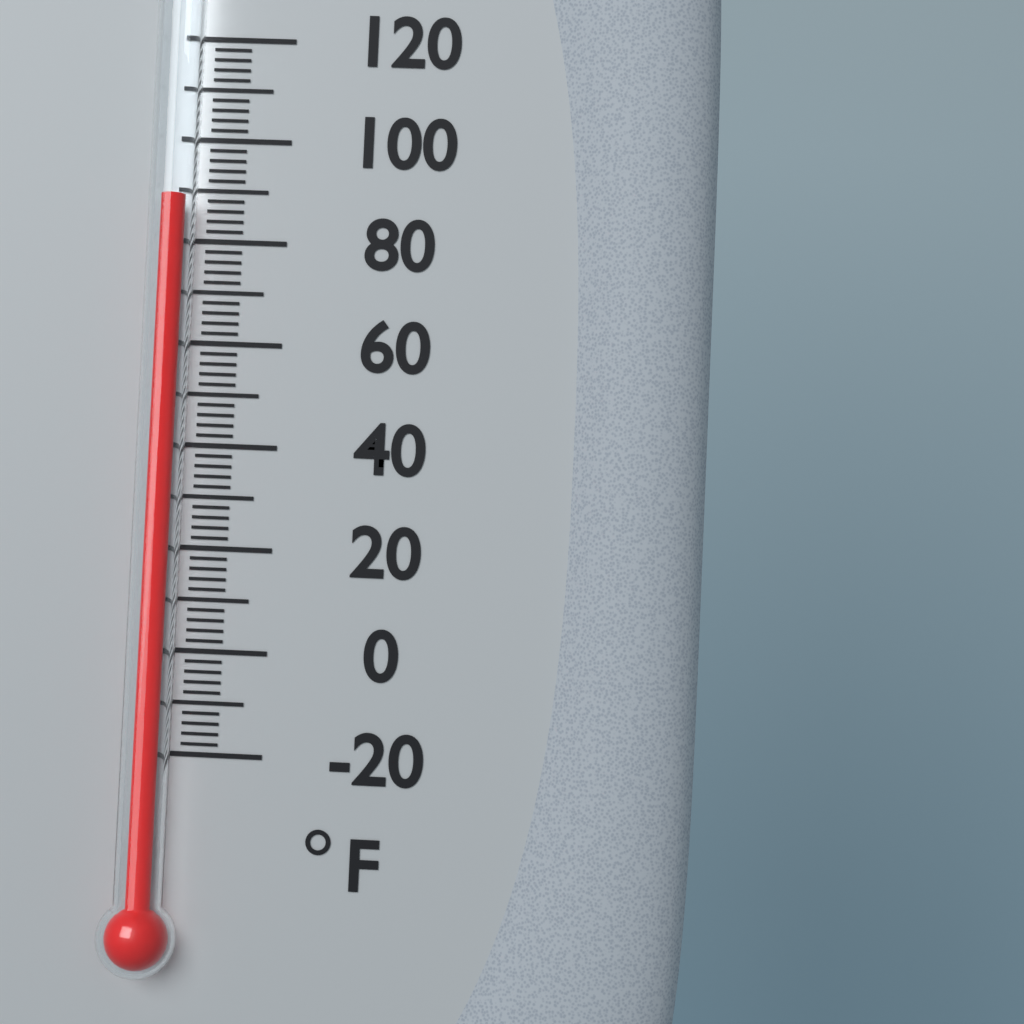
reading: 88 °F
